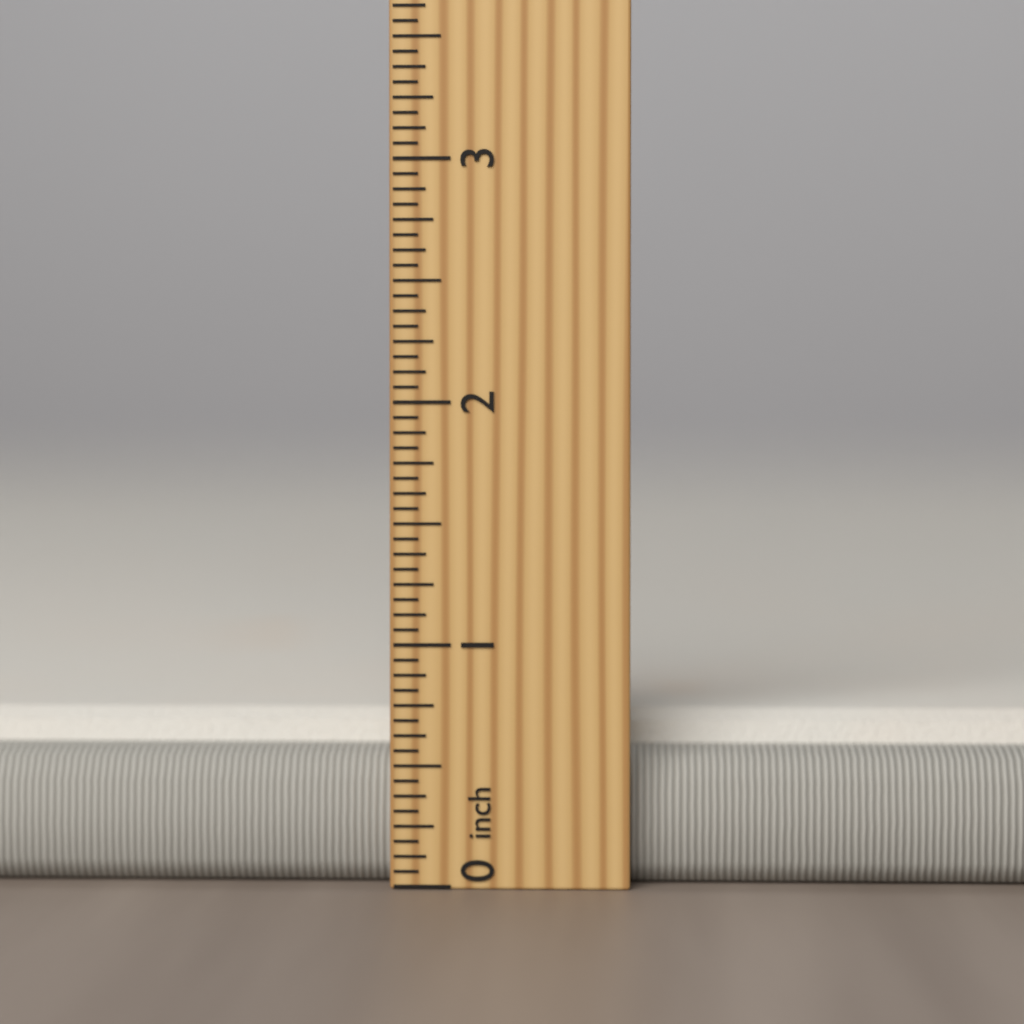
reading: 0.6875 inch
